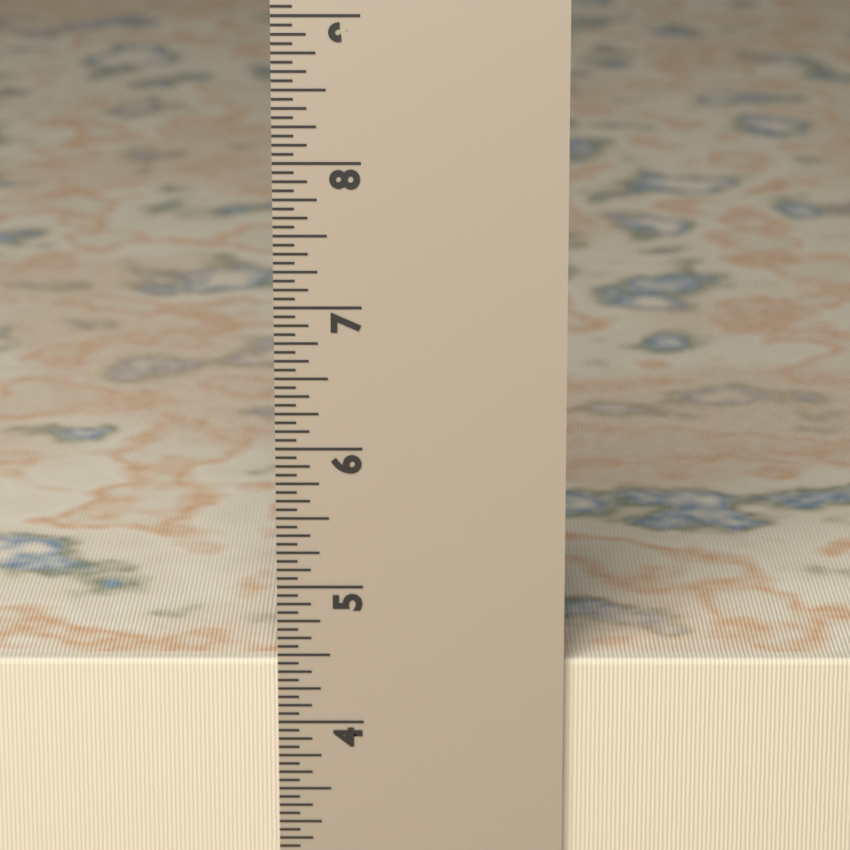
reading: 4.4375 in
